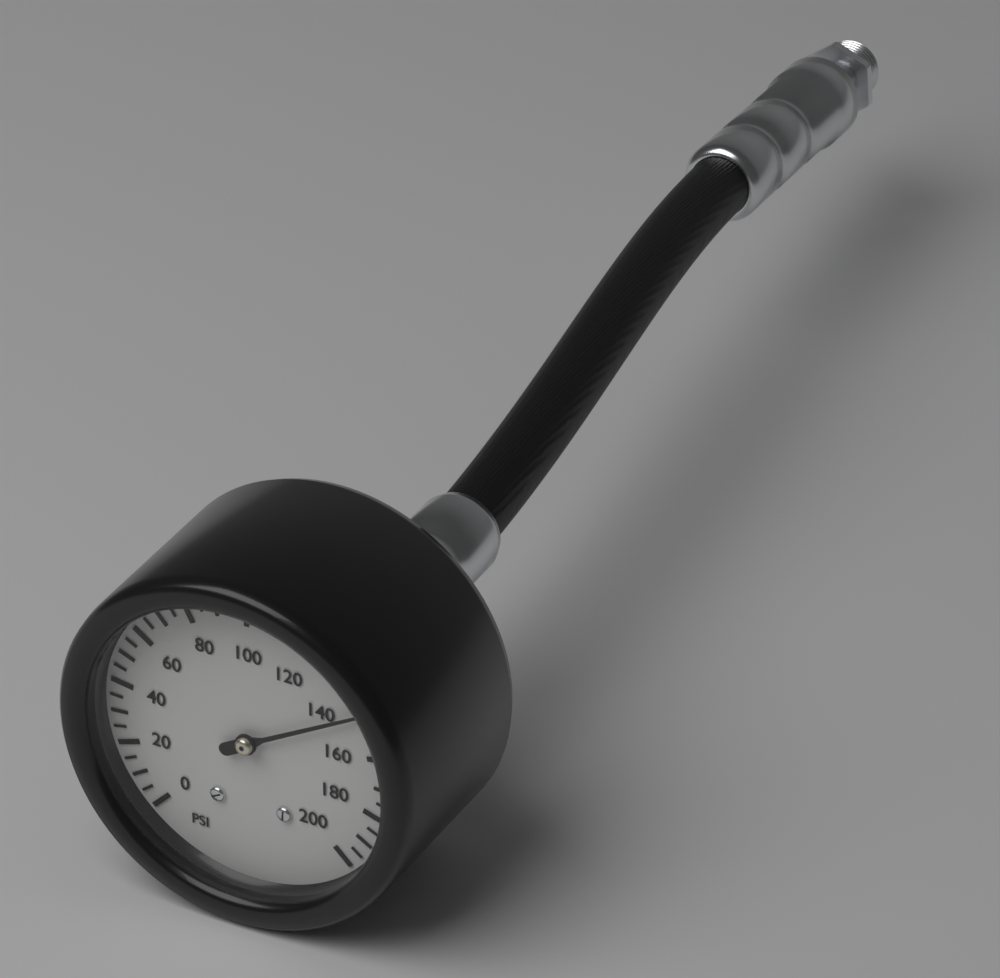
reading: 145 psi
